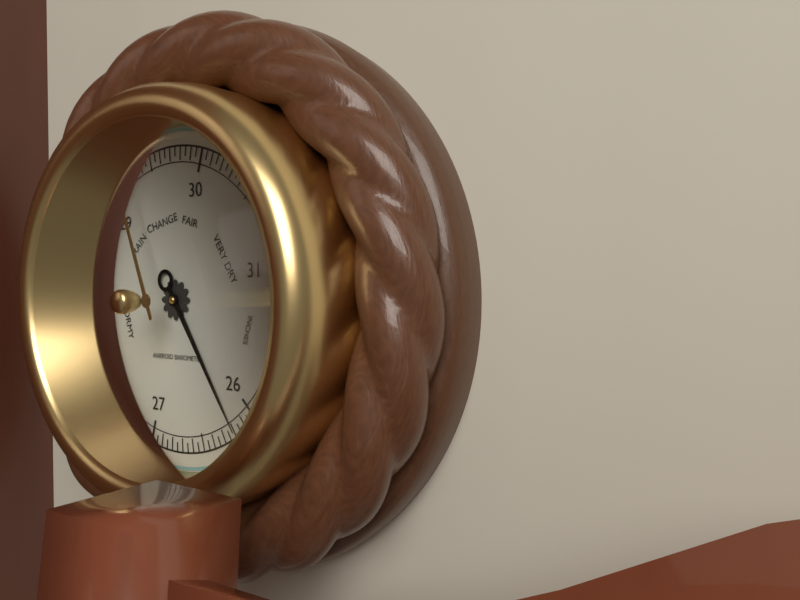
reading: 26.20 inHg
